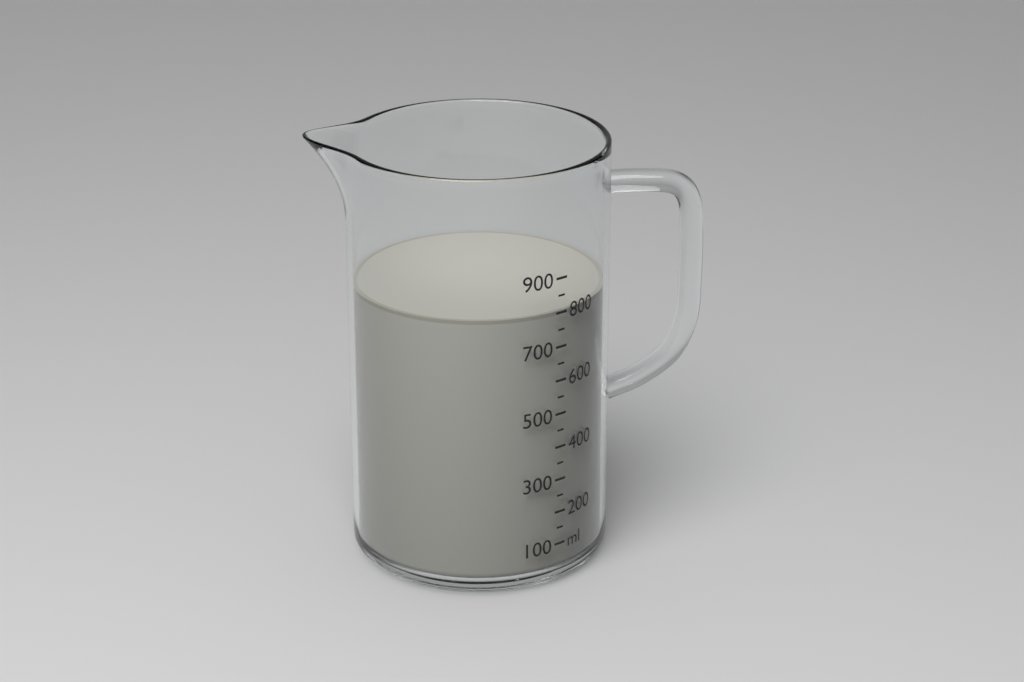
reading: 800 ml
